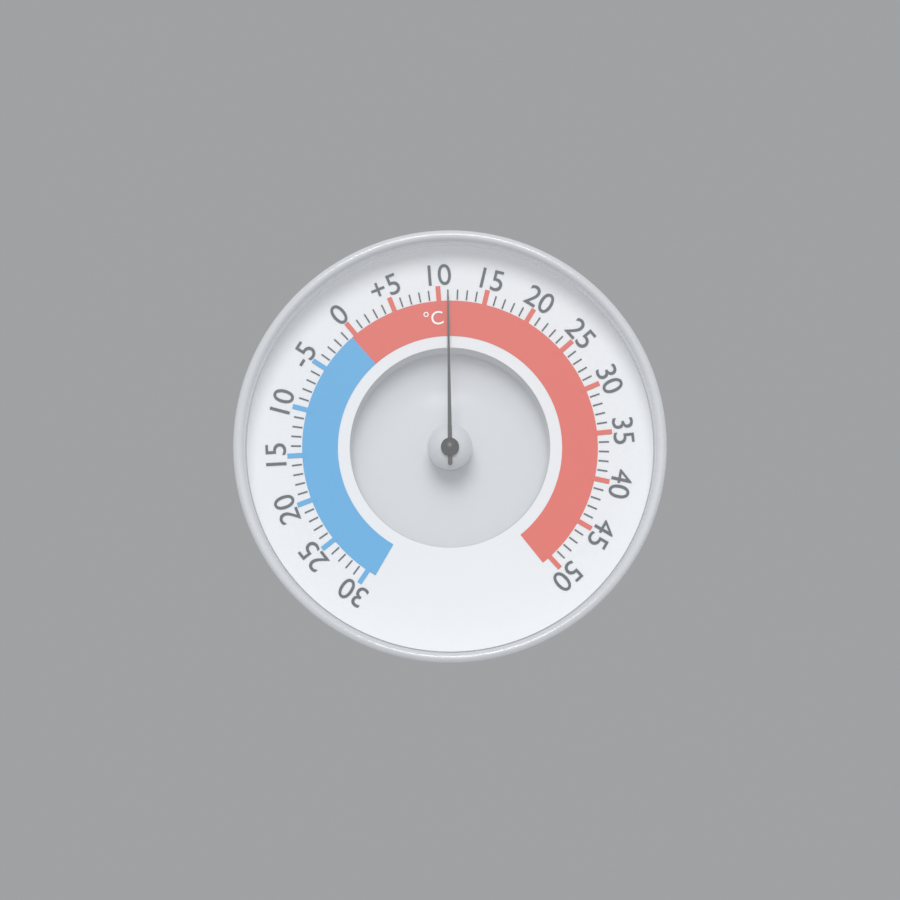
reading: 11 °C
